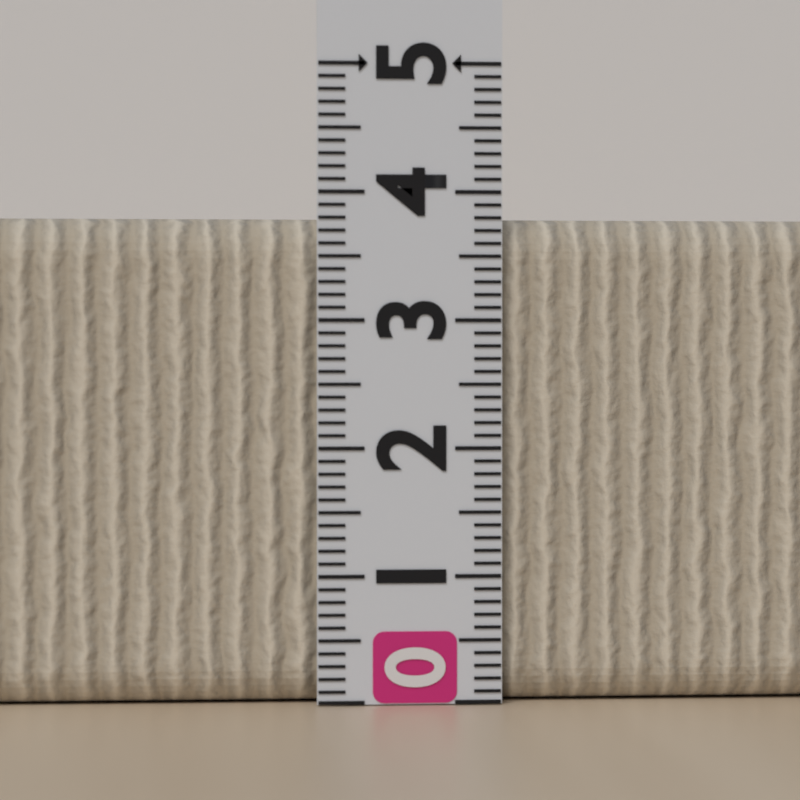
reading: 3.8 (no unit)
